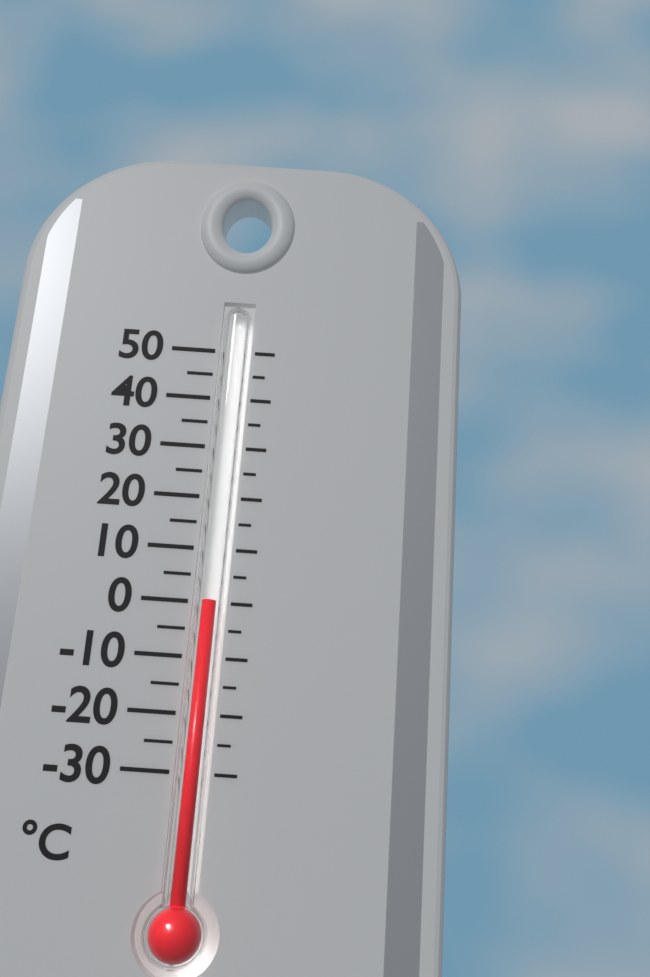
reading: 0 °C
